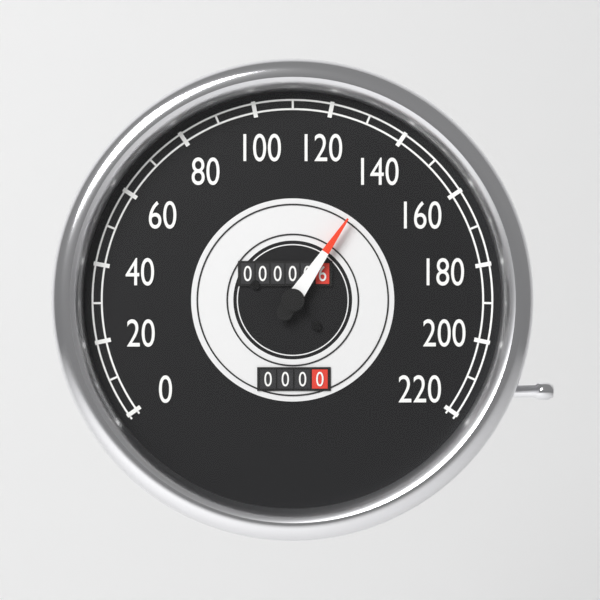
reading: 140 (no unit)
